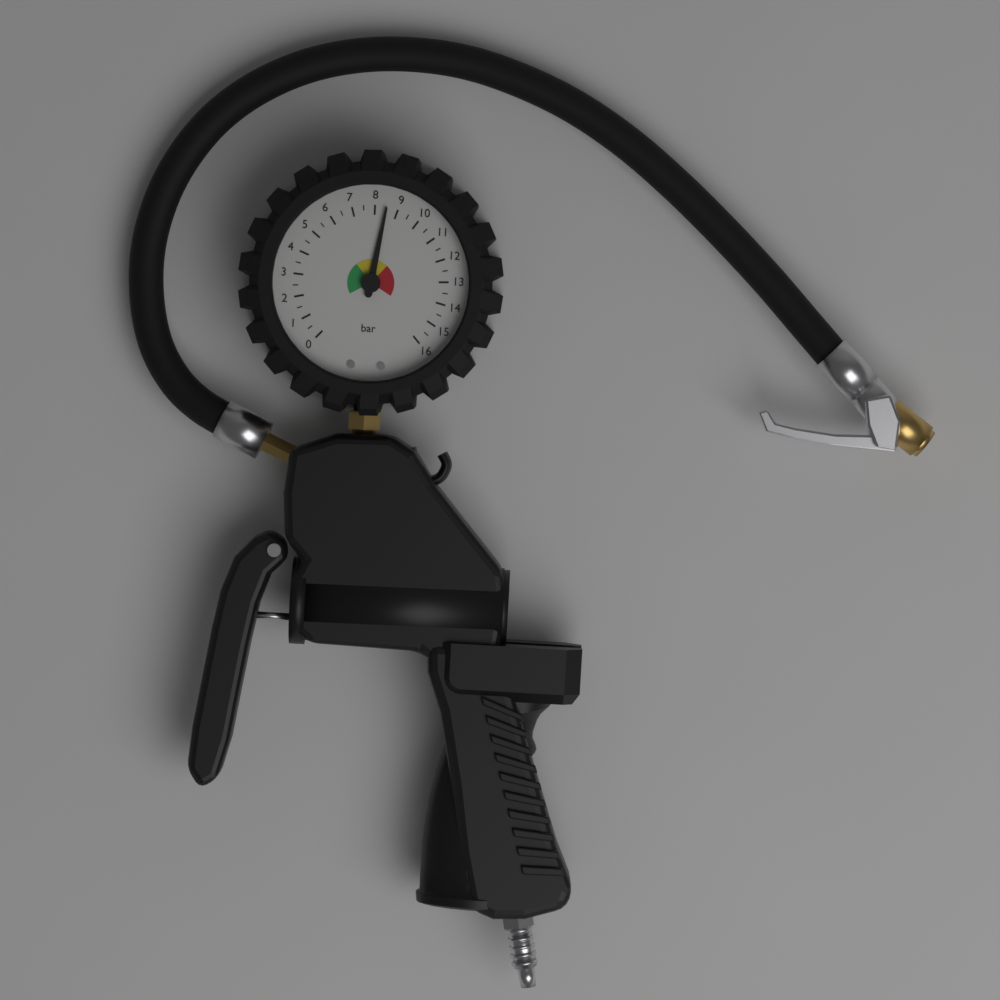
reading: 8.5 bar
